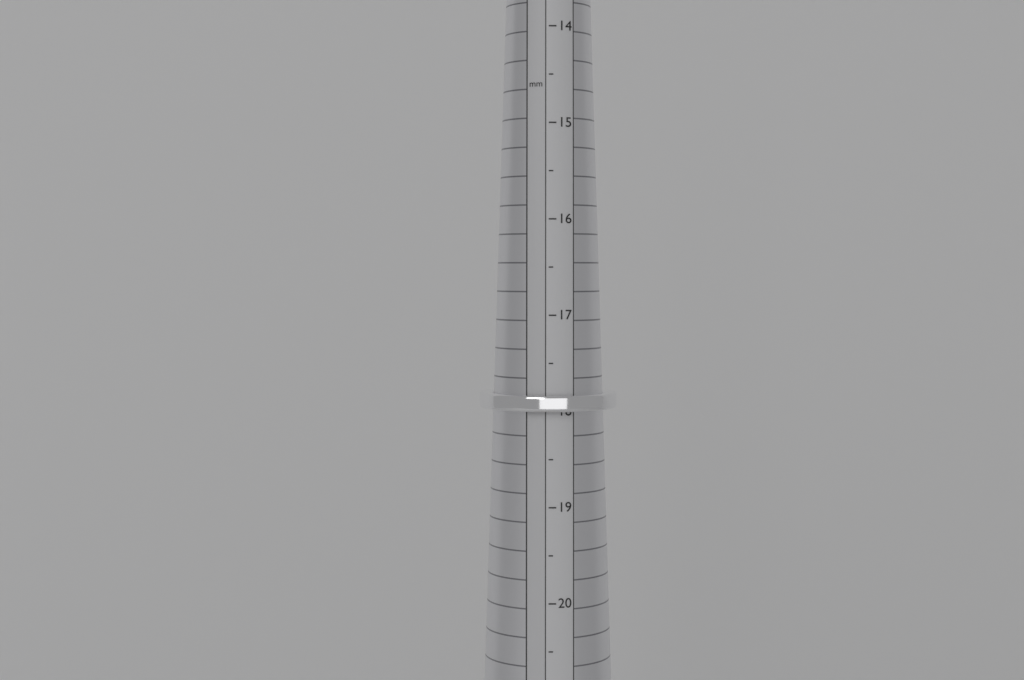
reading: 18.0 mm
